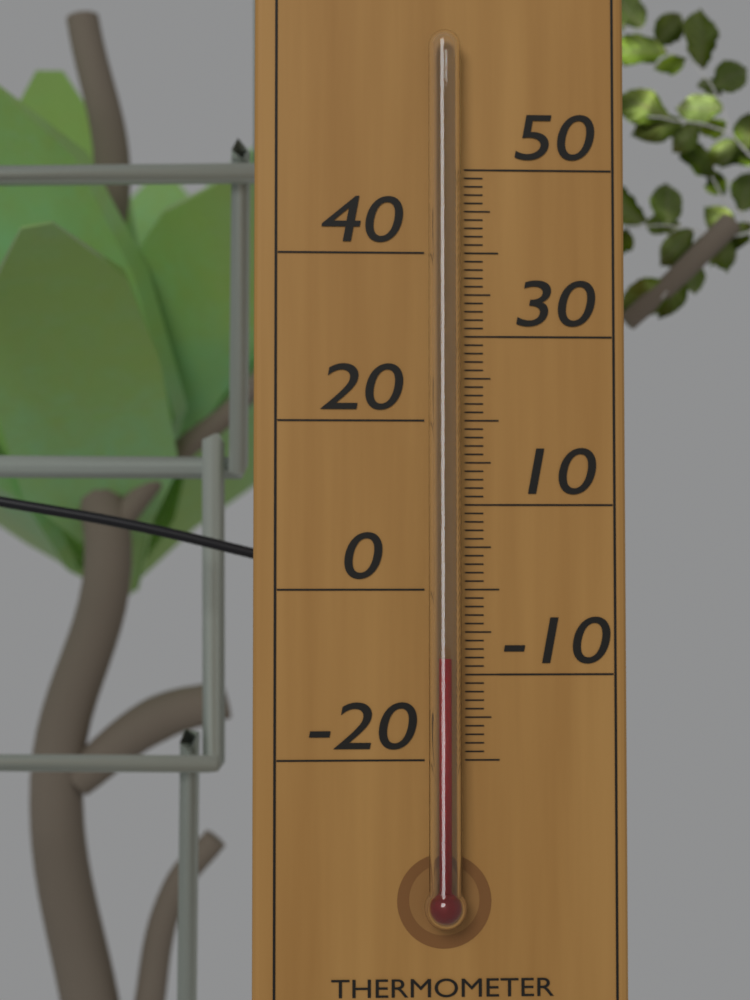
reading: -8 °C
